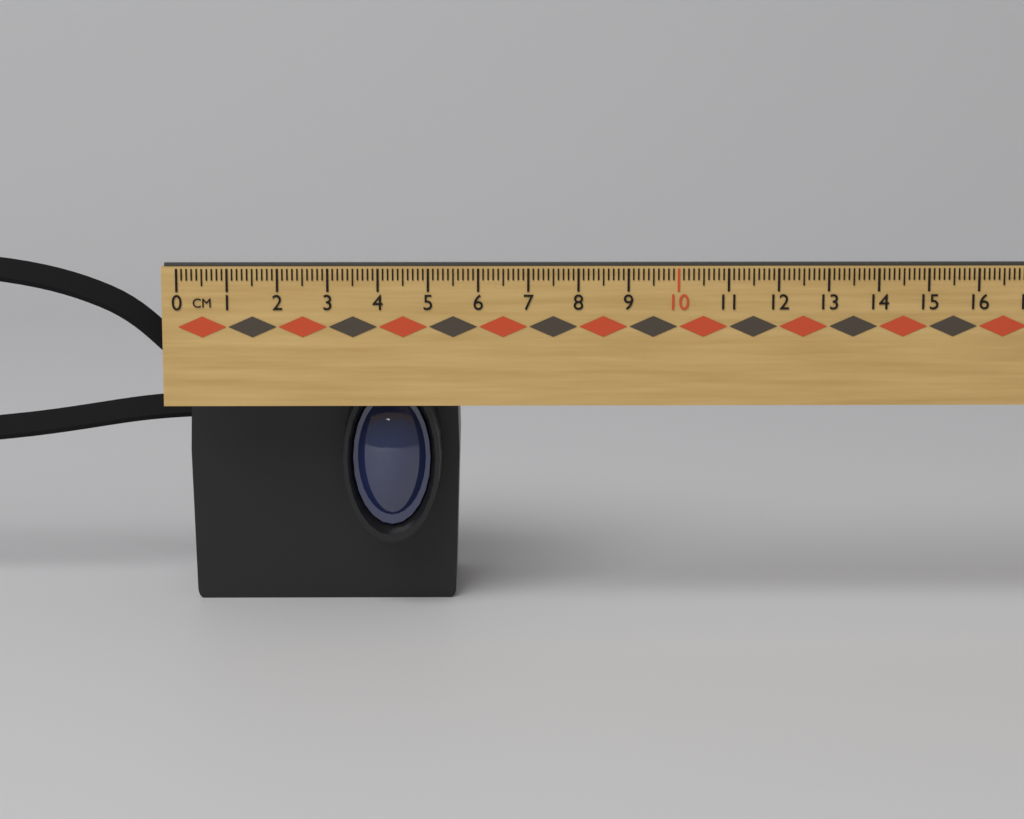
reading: 5.6 cm
